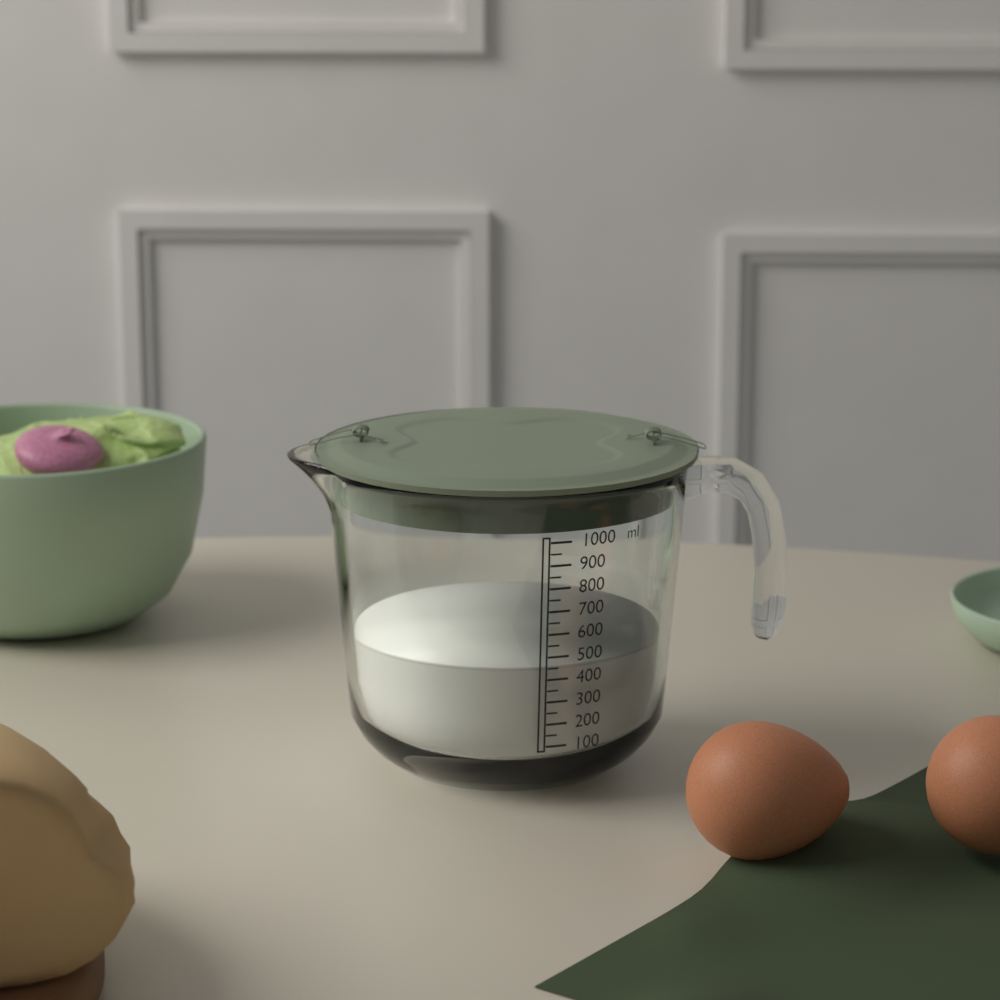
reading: 450 ml
